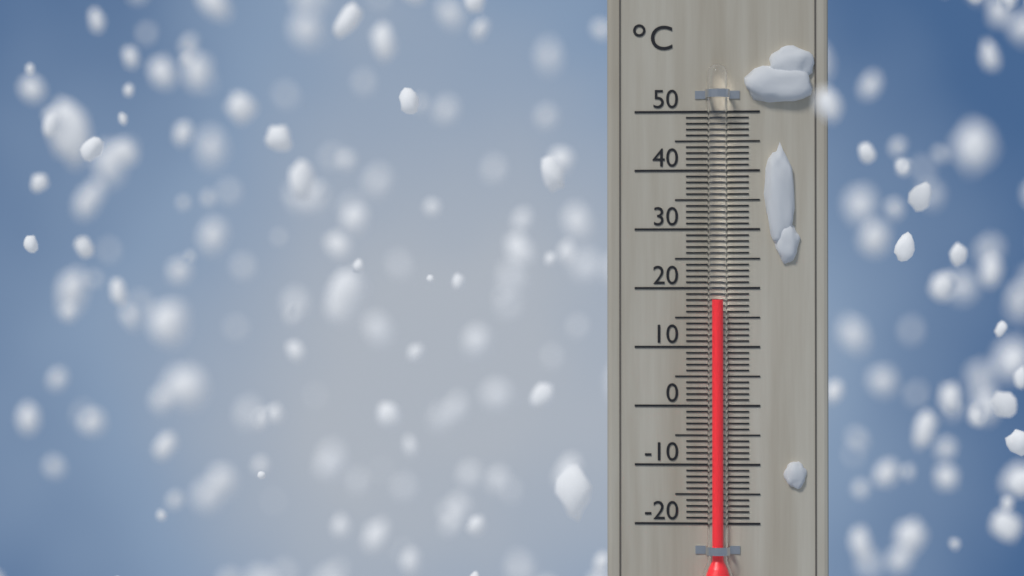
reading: 18 °C
